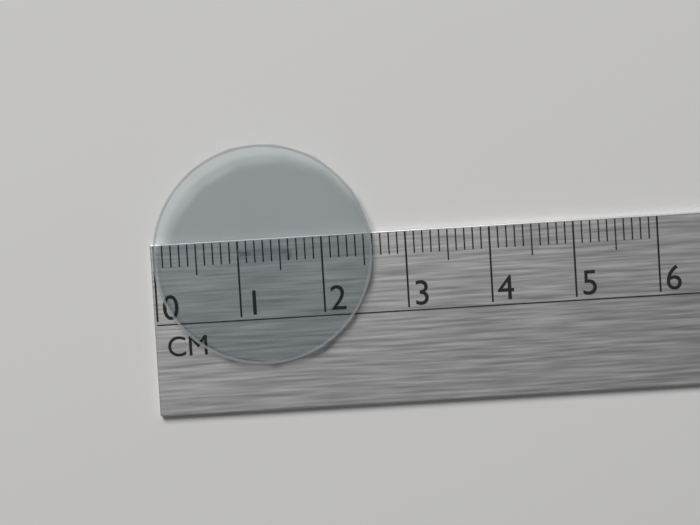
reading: 2.6 cm
